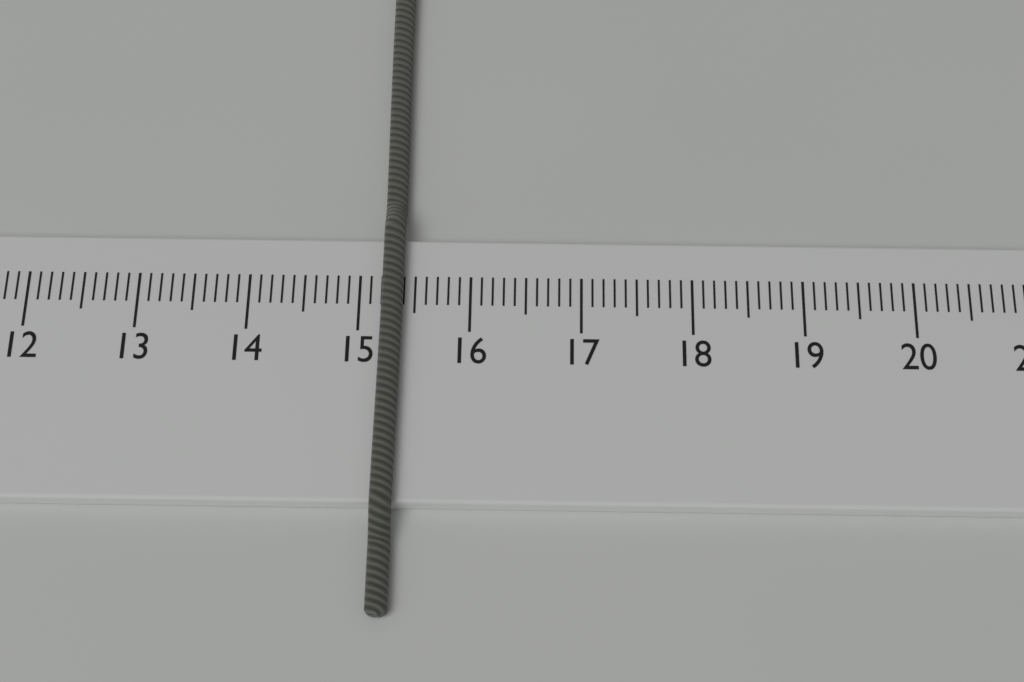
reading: 15.4 cm
